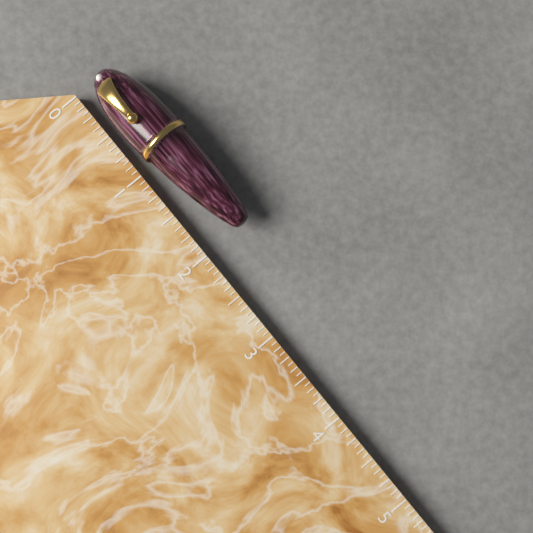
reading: 2.0000 (no unit)
